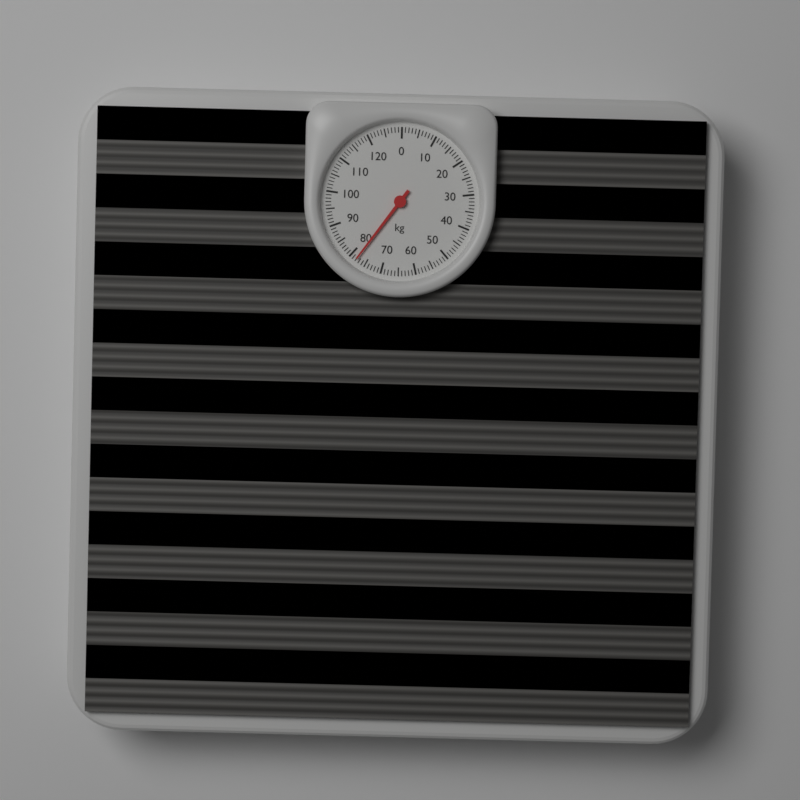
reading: 78 kg
